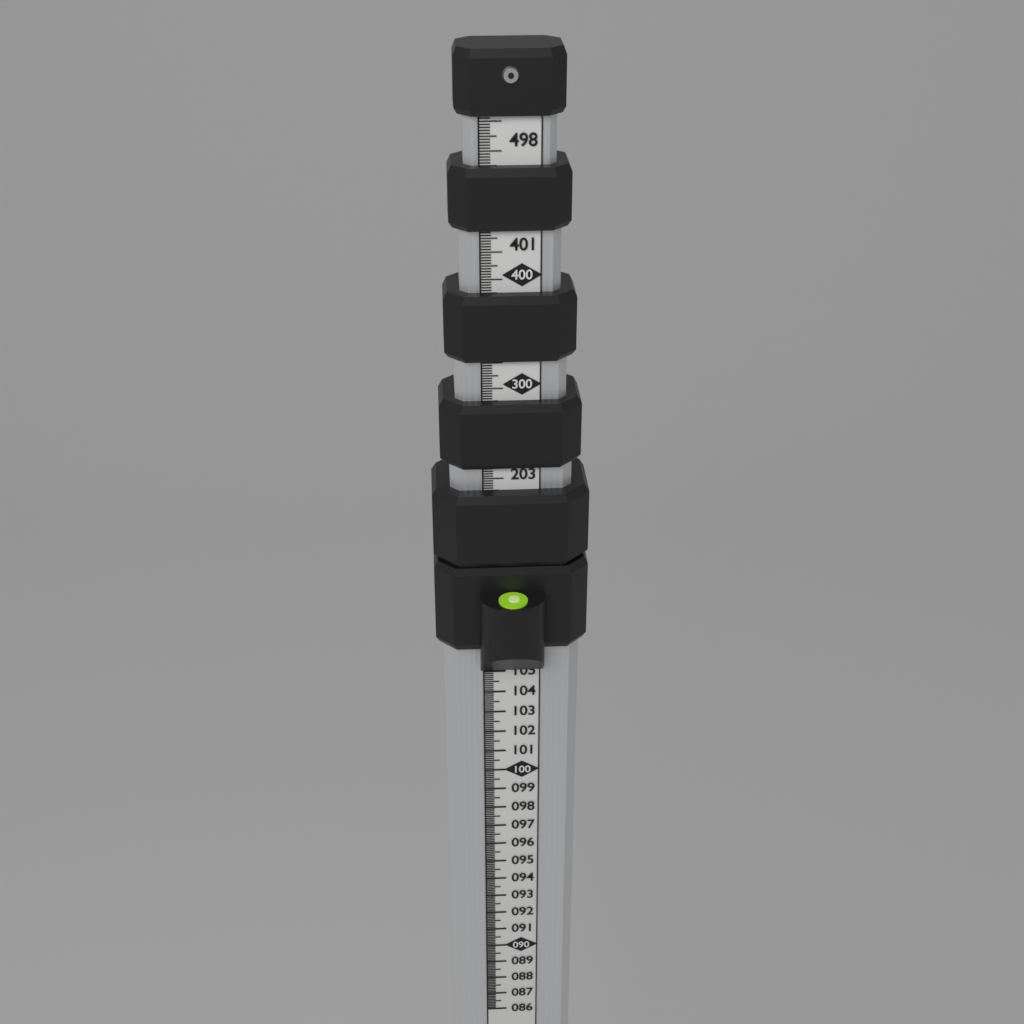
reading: 105.1 (no unit)
